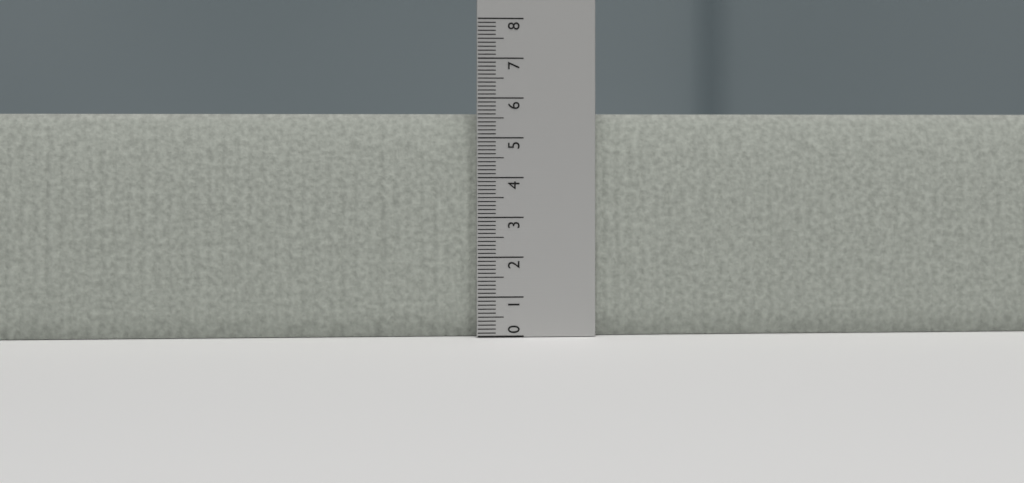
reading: 5.6 (no unit)
